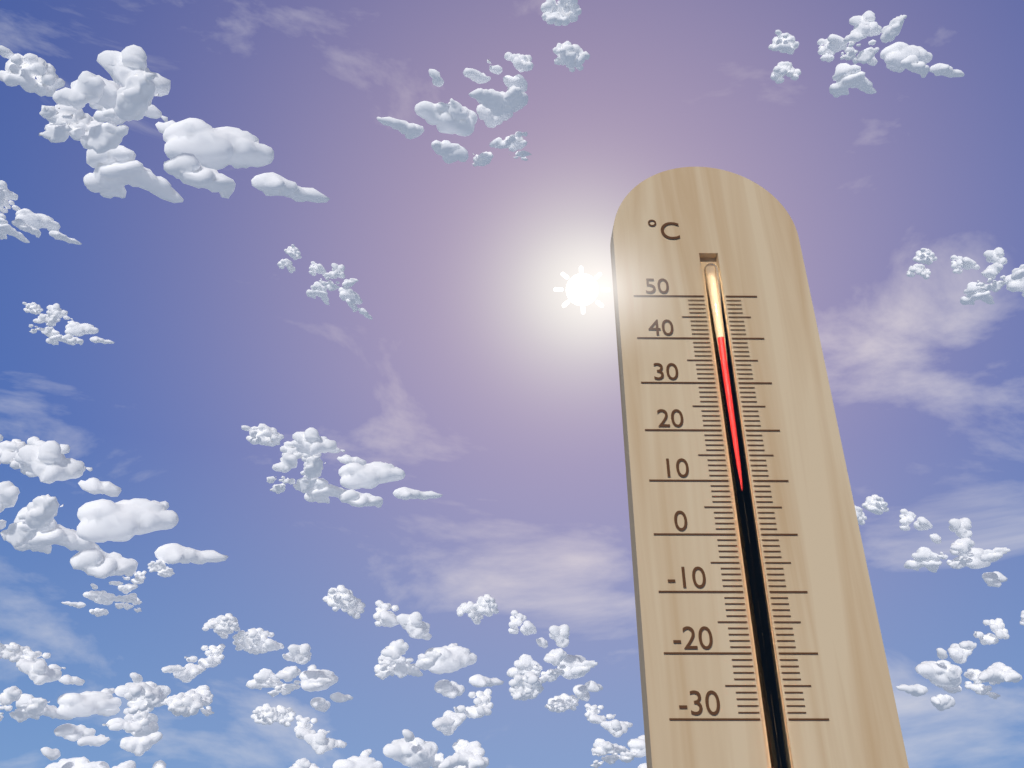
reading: 40 °C
